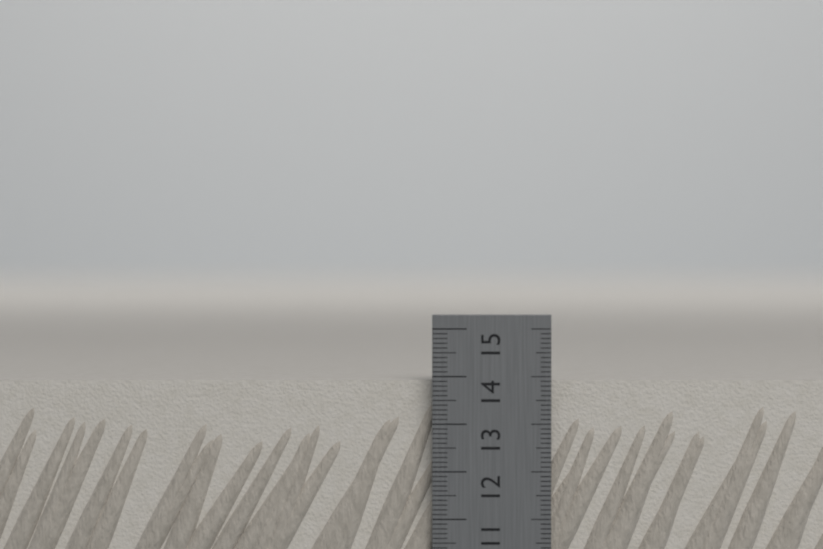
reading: 13.9 cm
